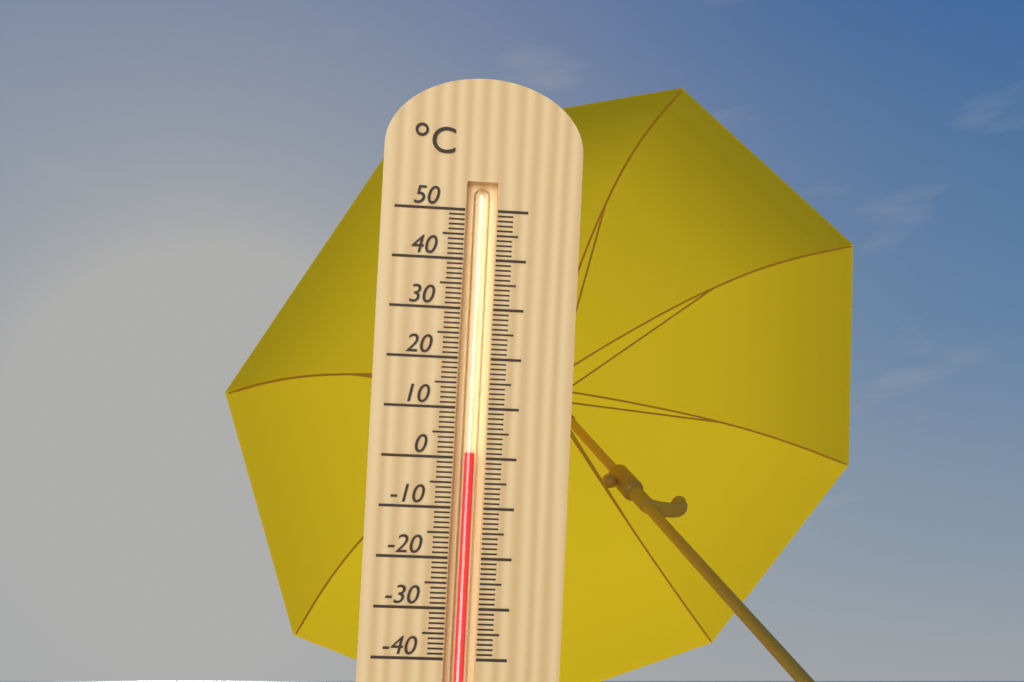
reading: 1 °C
